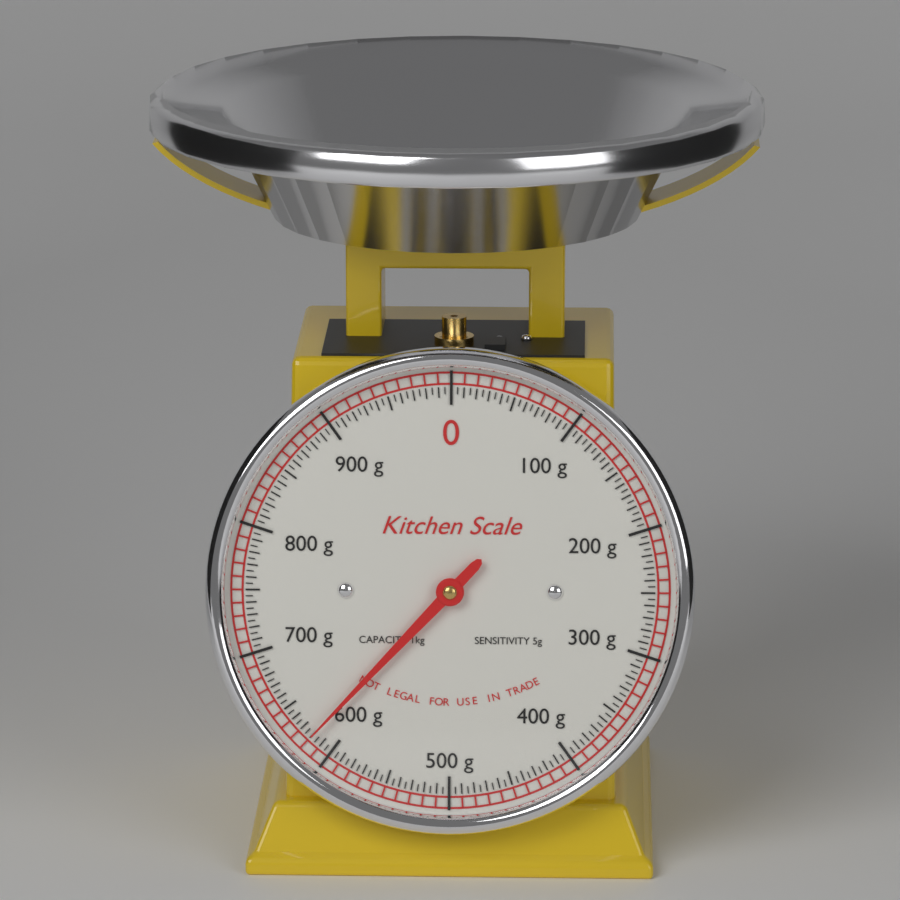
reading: 620 g
